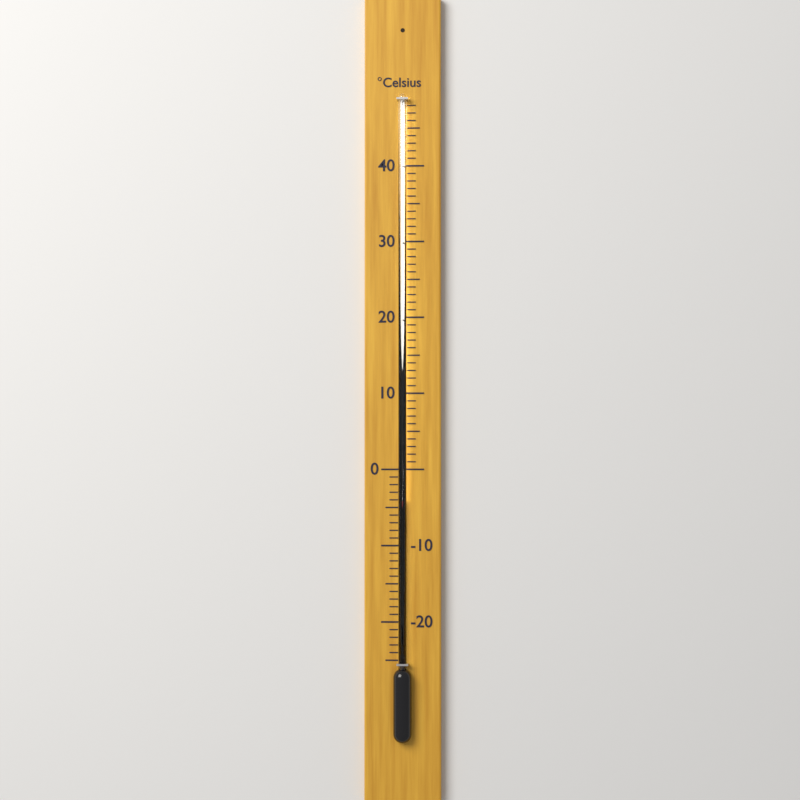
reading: -4 °C
